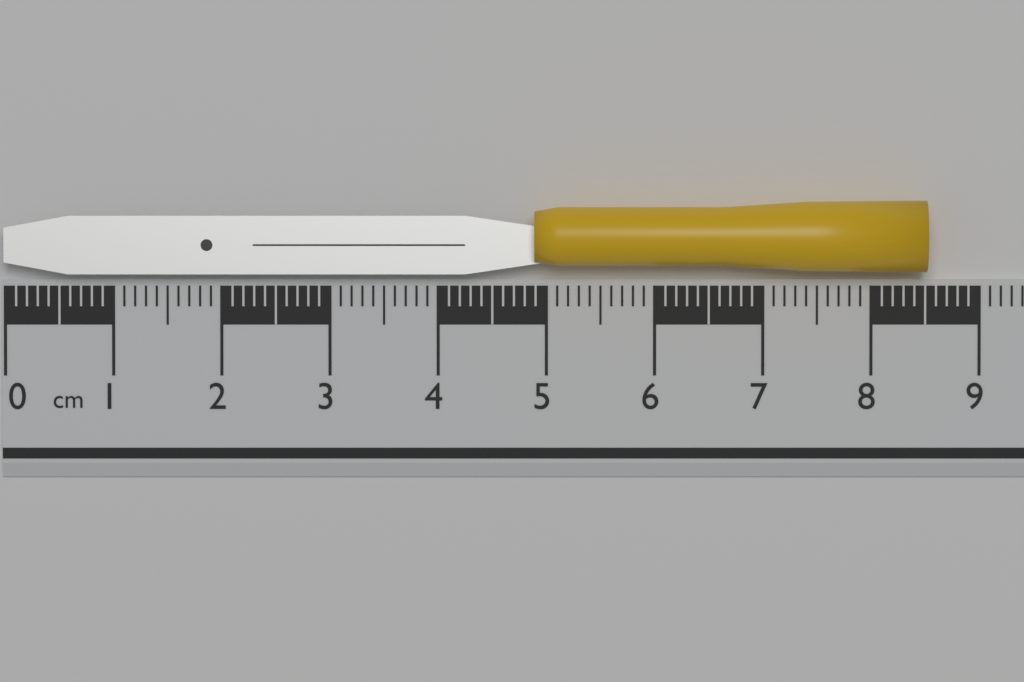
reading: 8.5 cm
